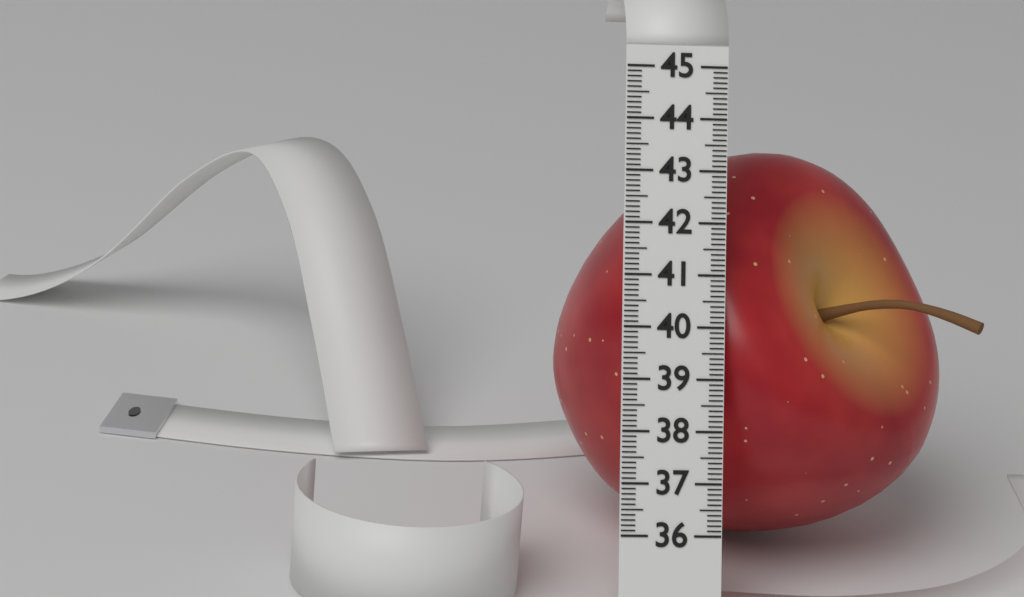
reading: 43.6 (no unit)
